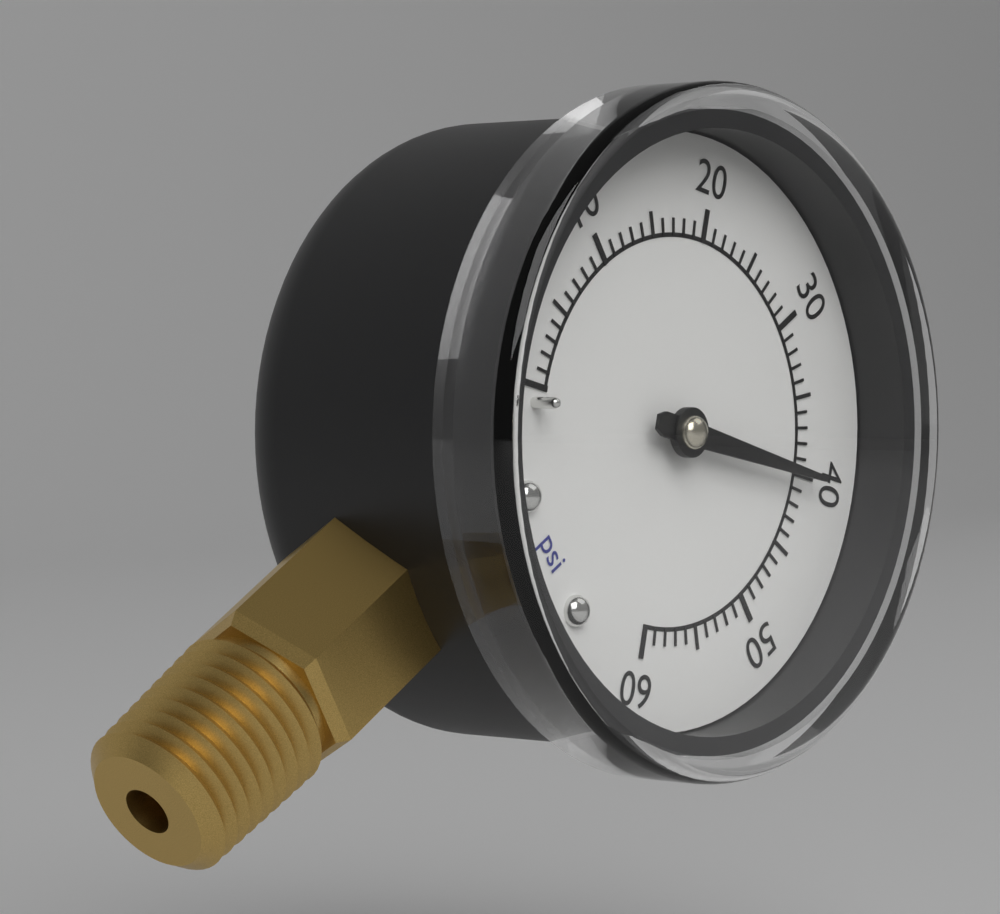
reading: 40 psi
